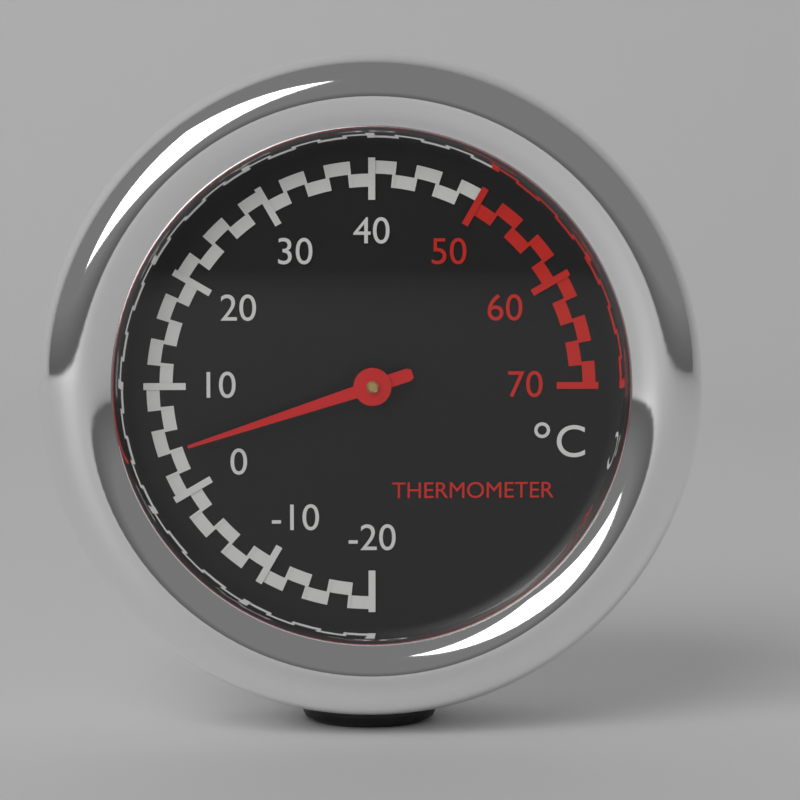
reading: 4 °C
